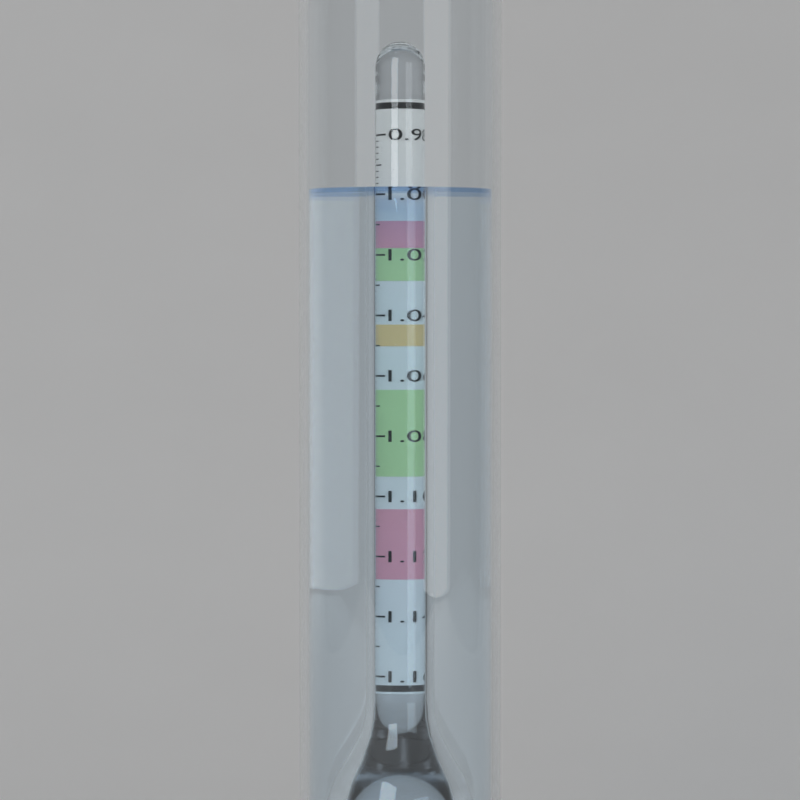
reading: 0.998 (no unit)
